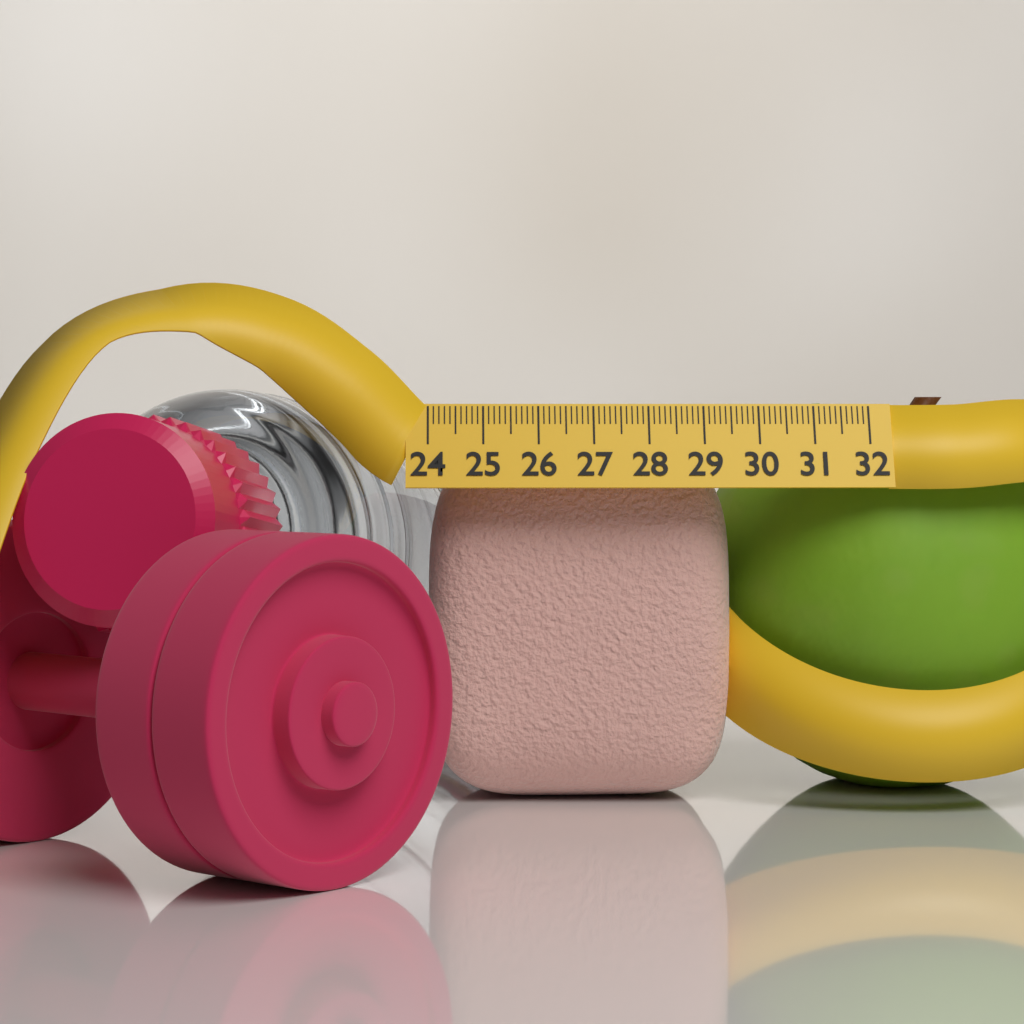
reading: 29.6 (no unit)
